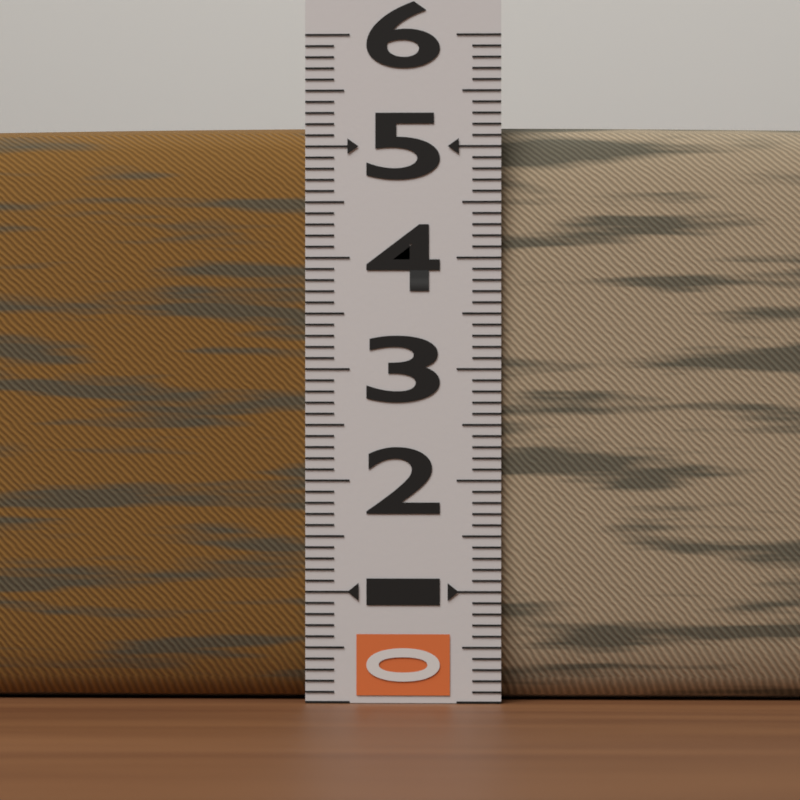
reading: 5.2 (no unit)
